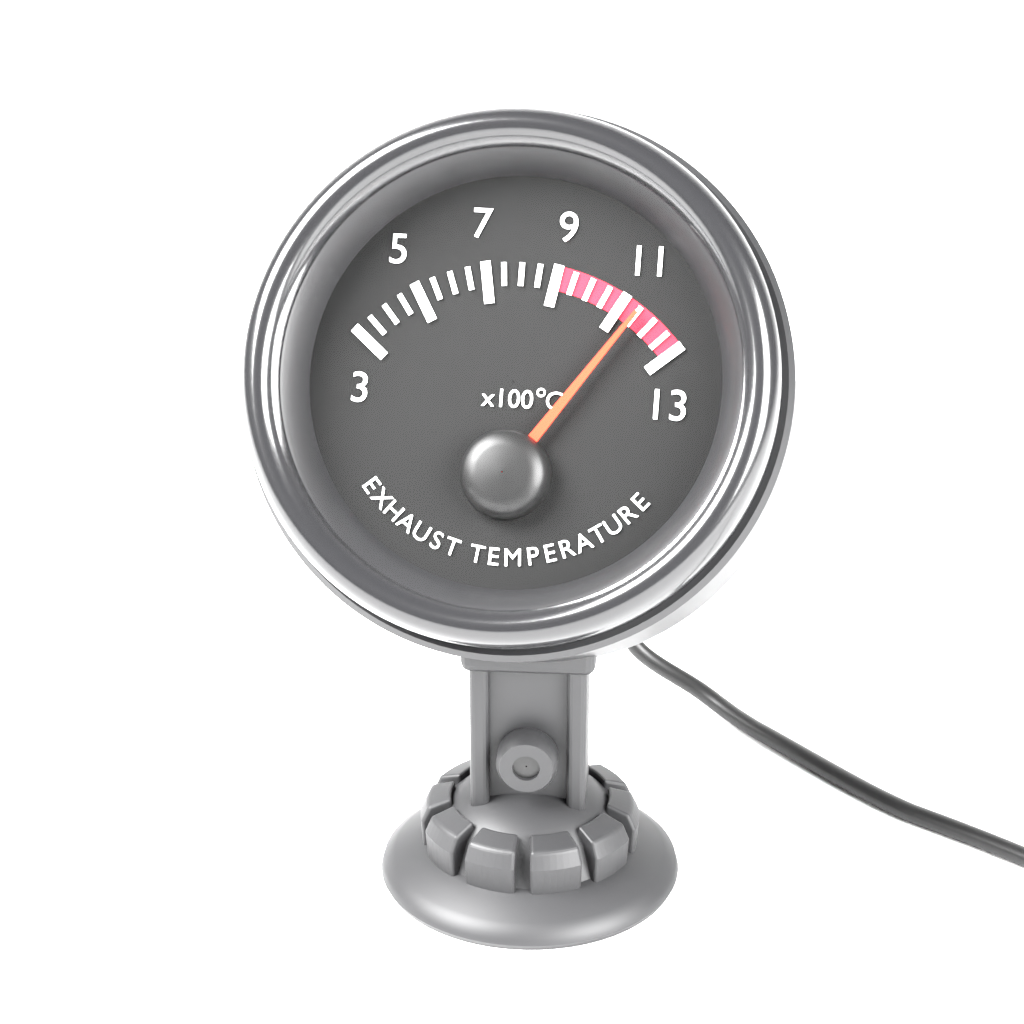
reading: 11.5 x100°C
